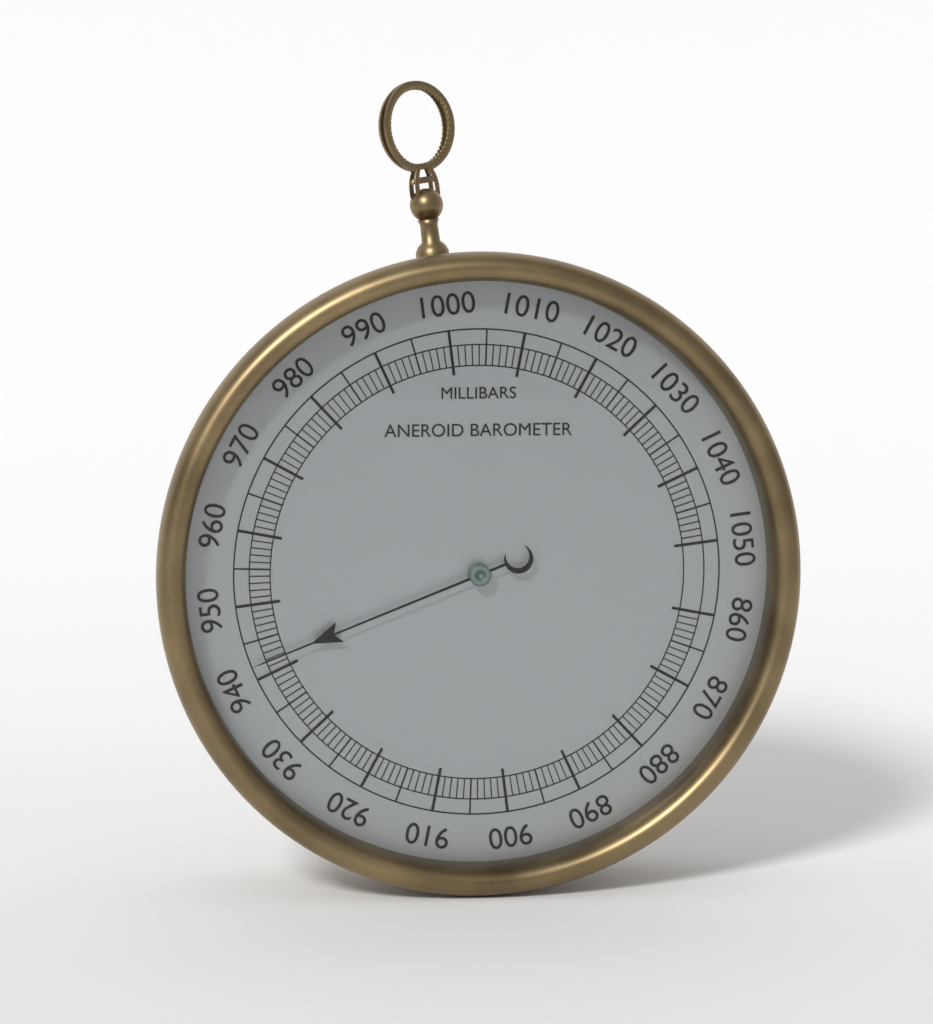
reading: 942 mbar
